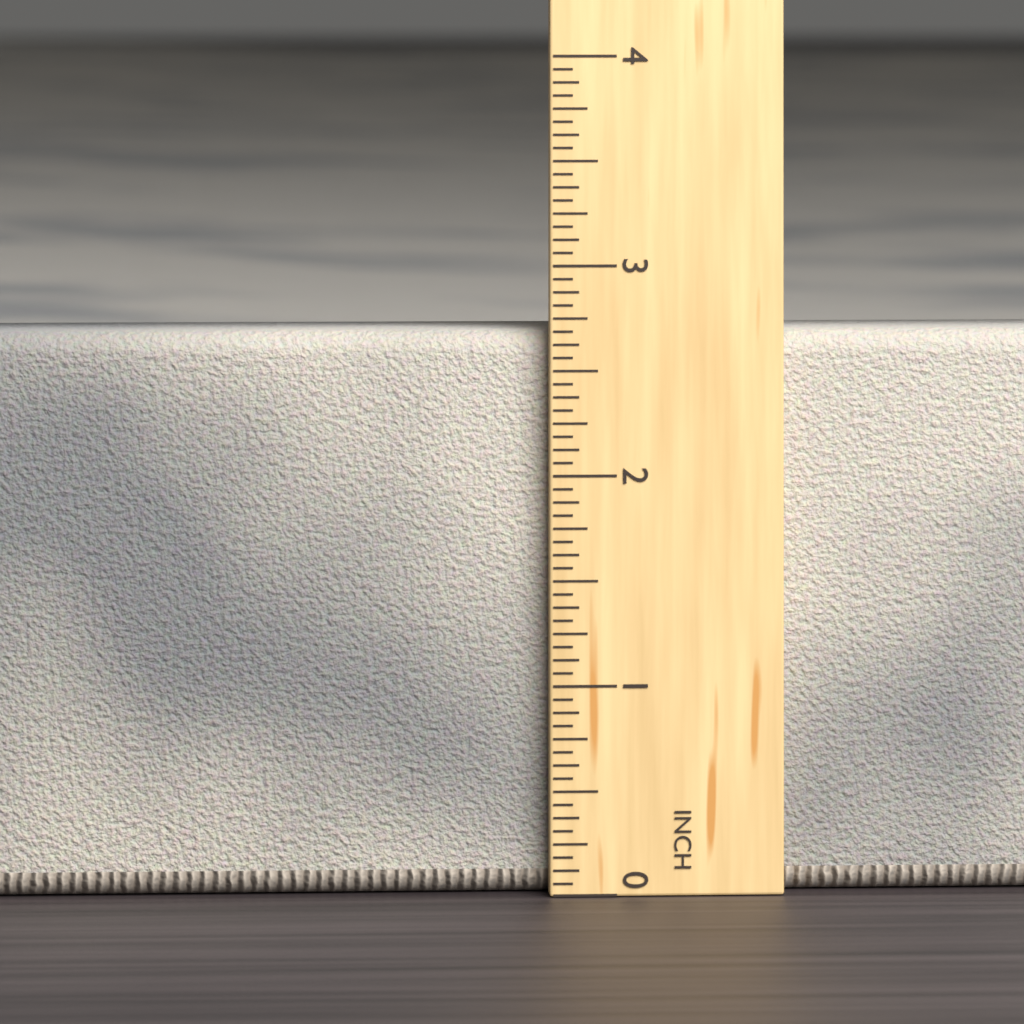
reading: 2.6875 in
